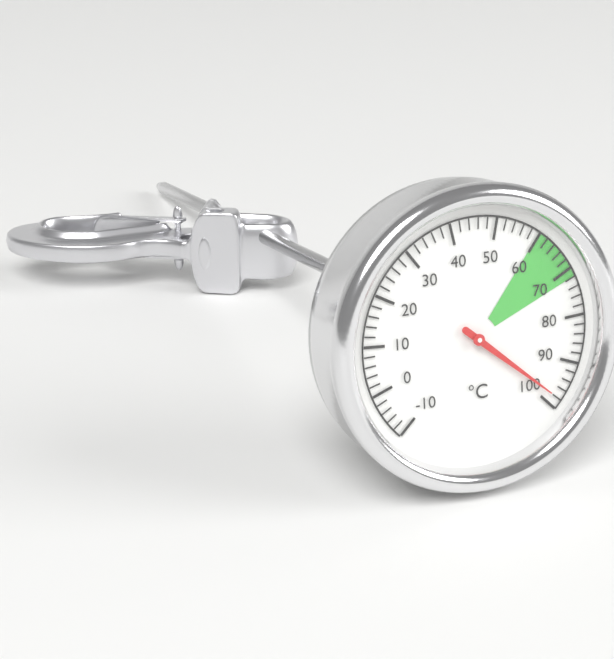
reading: 98 °C
